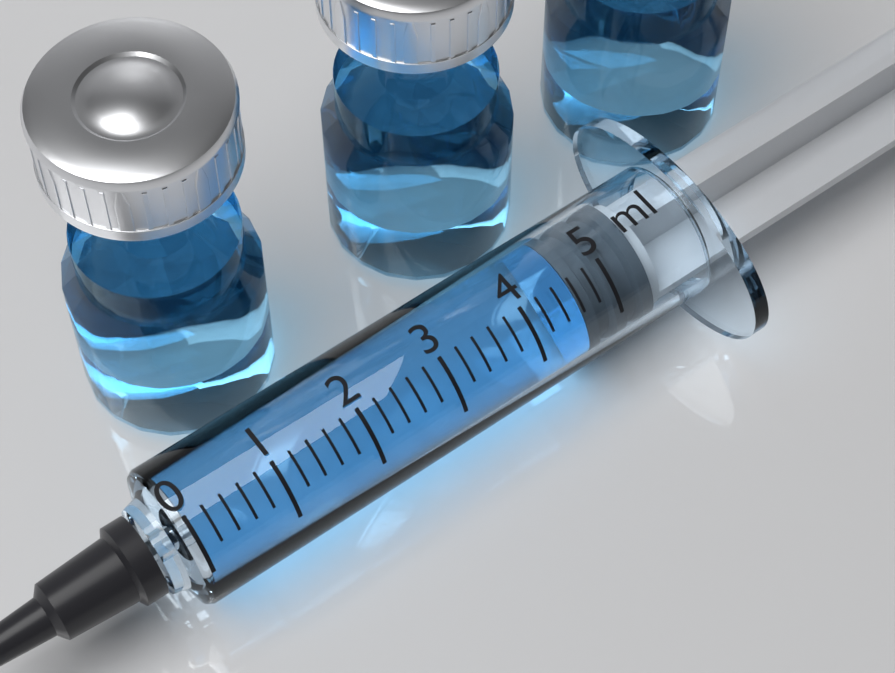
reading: 4.6 ml
